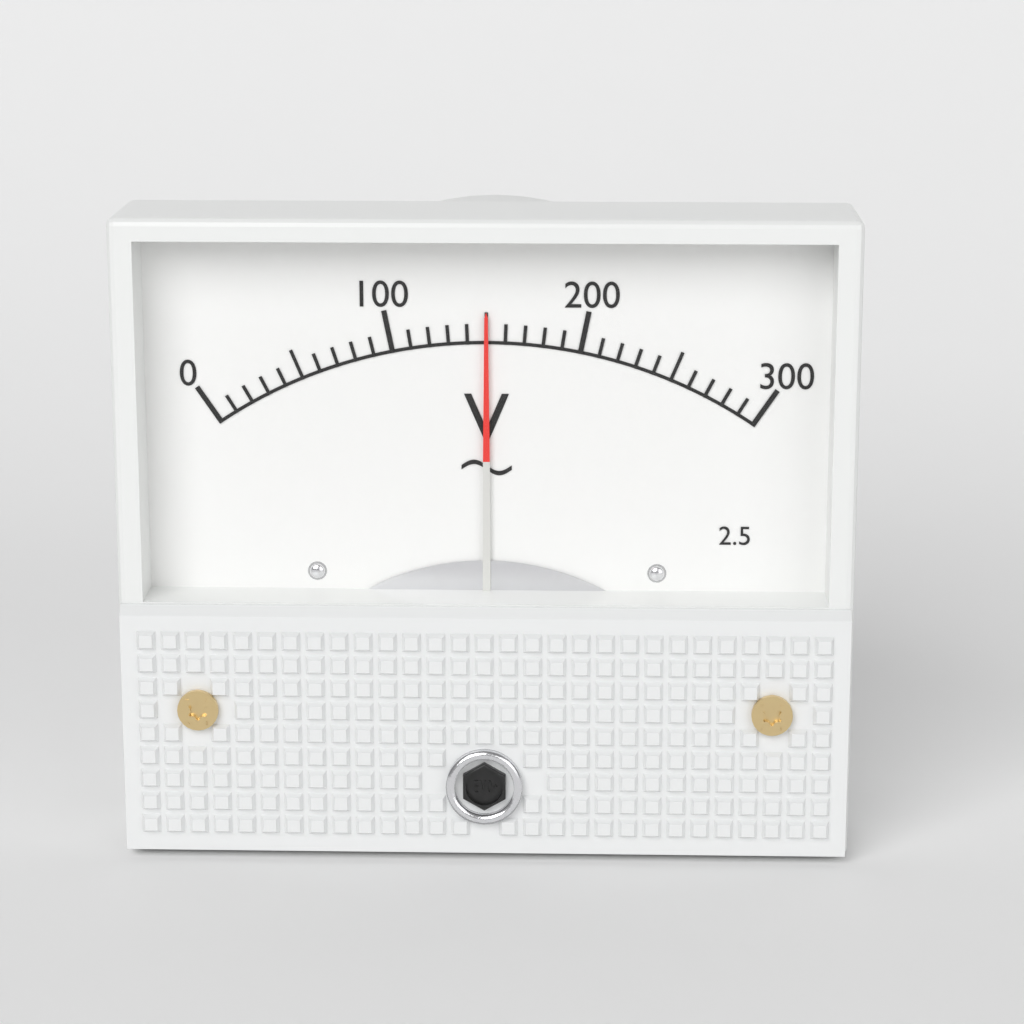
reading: 150 V
